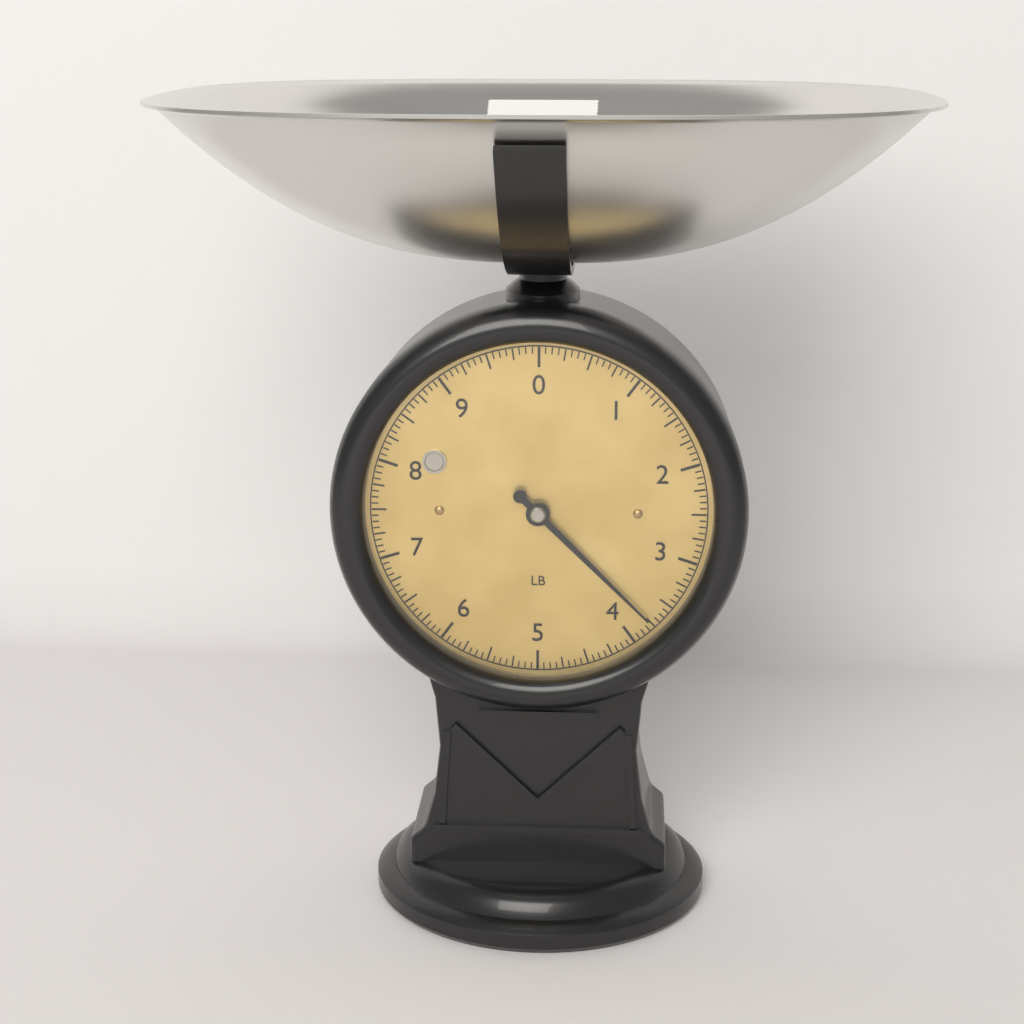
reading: 3.7500 lb
